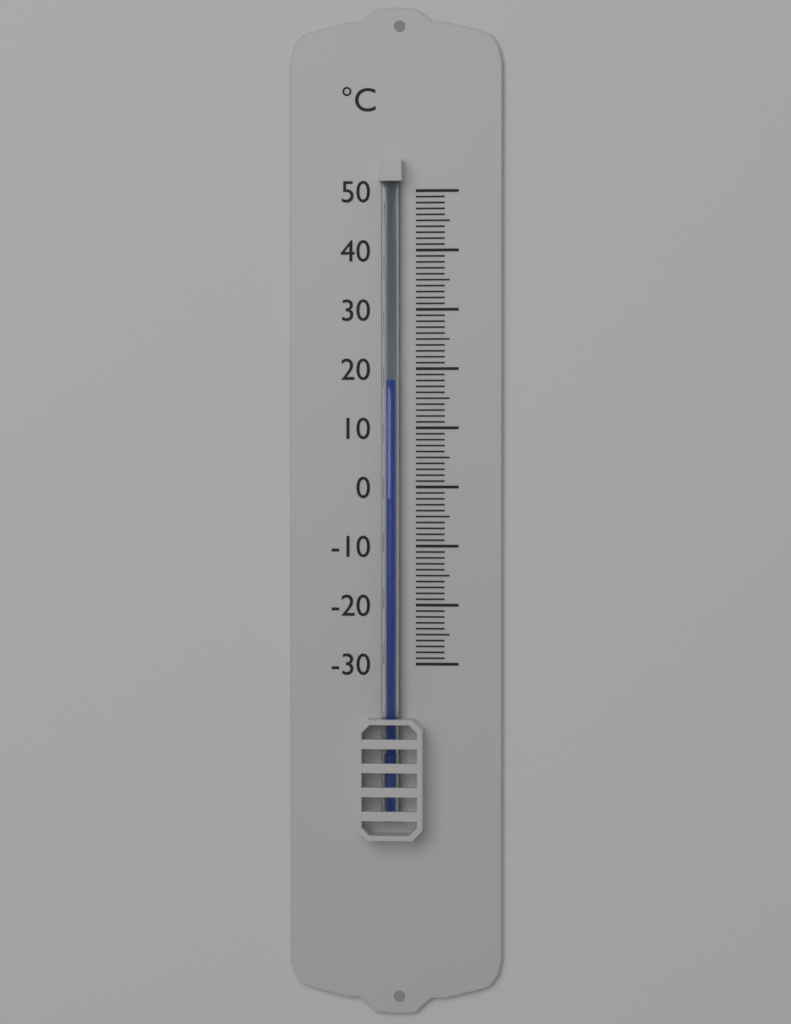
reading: 18 °C
